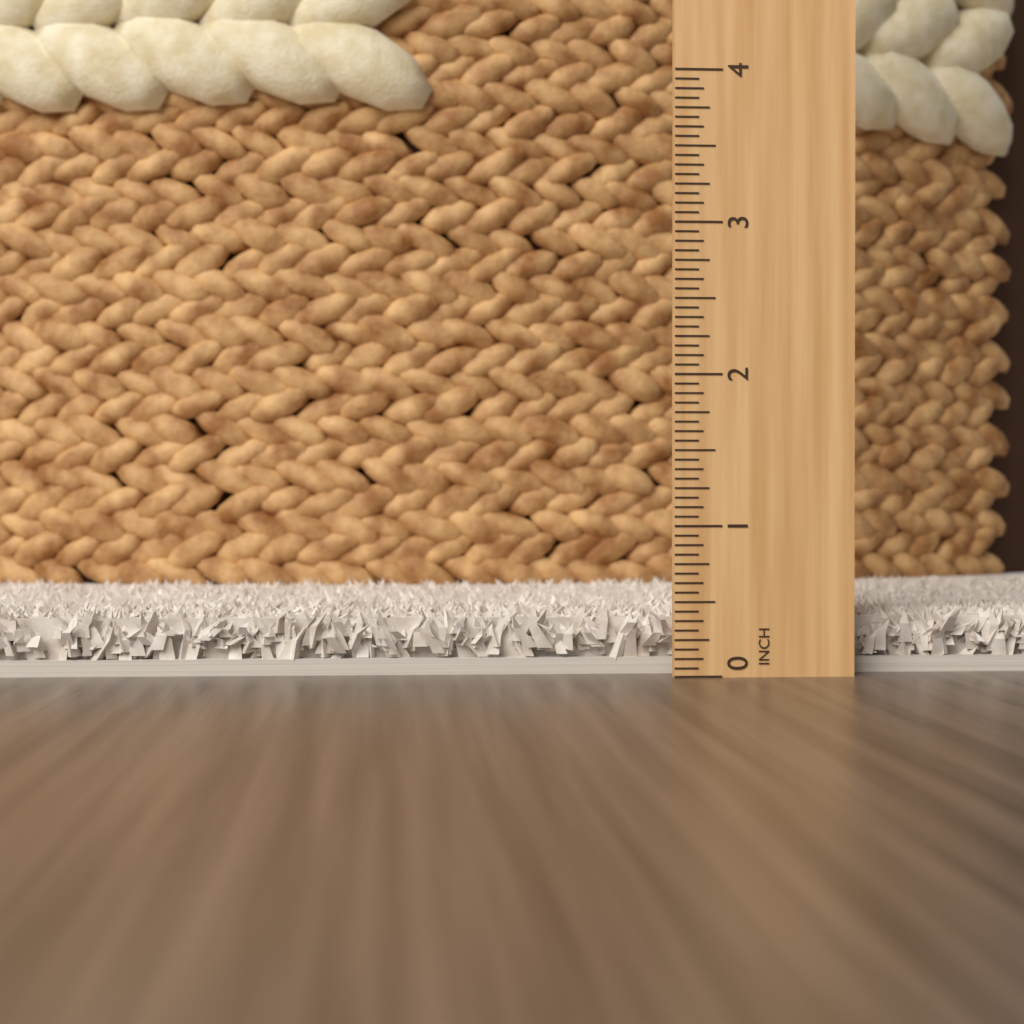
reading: 0.4375 in
